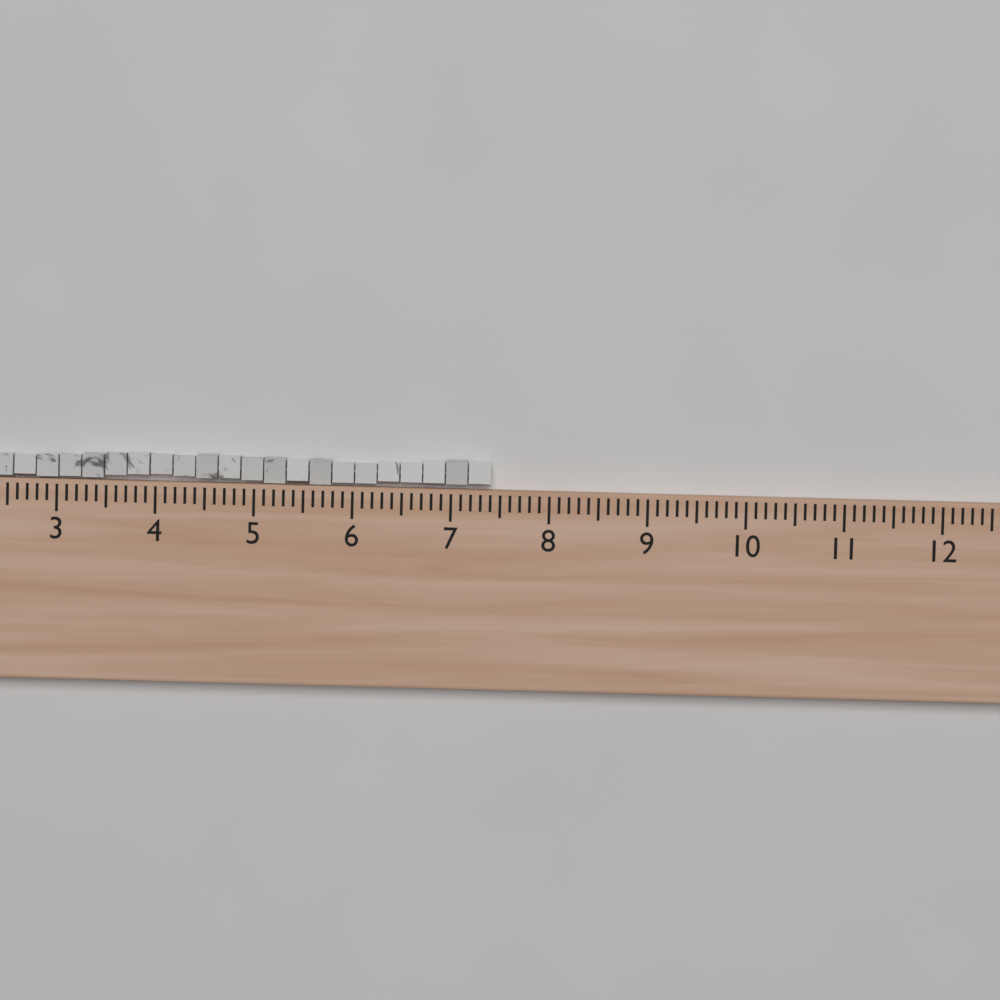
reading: 7.4 (no unit)
